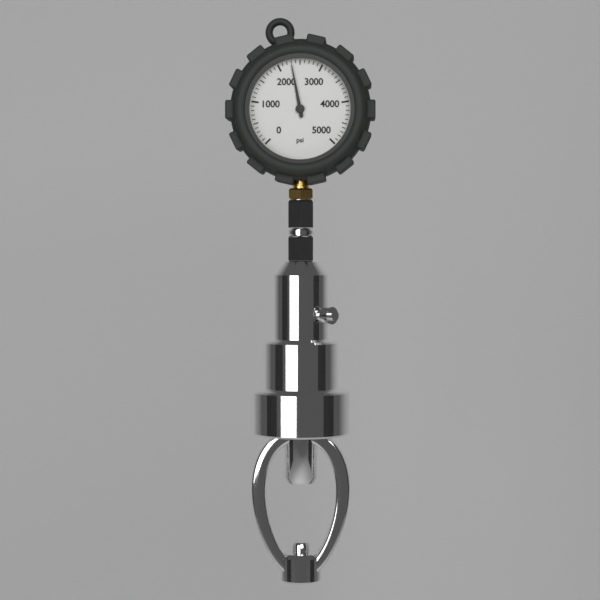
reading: 2300 psi
